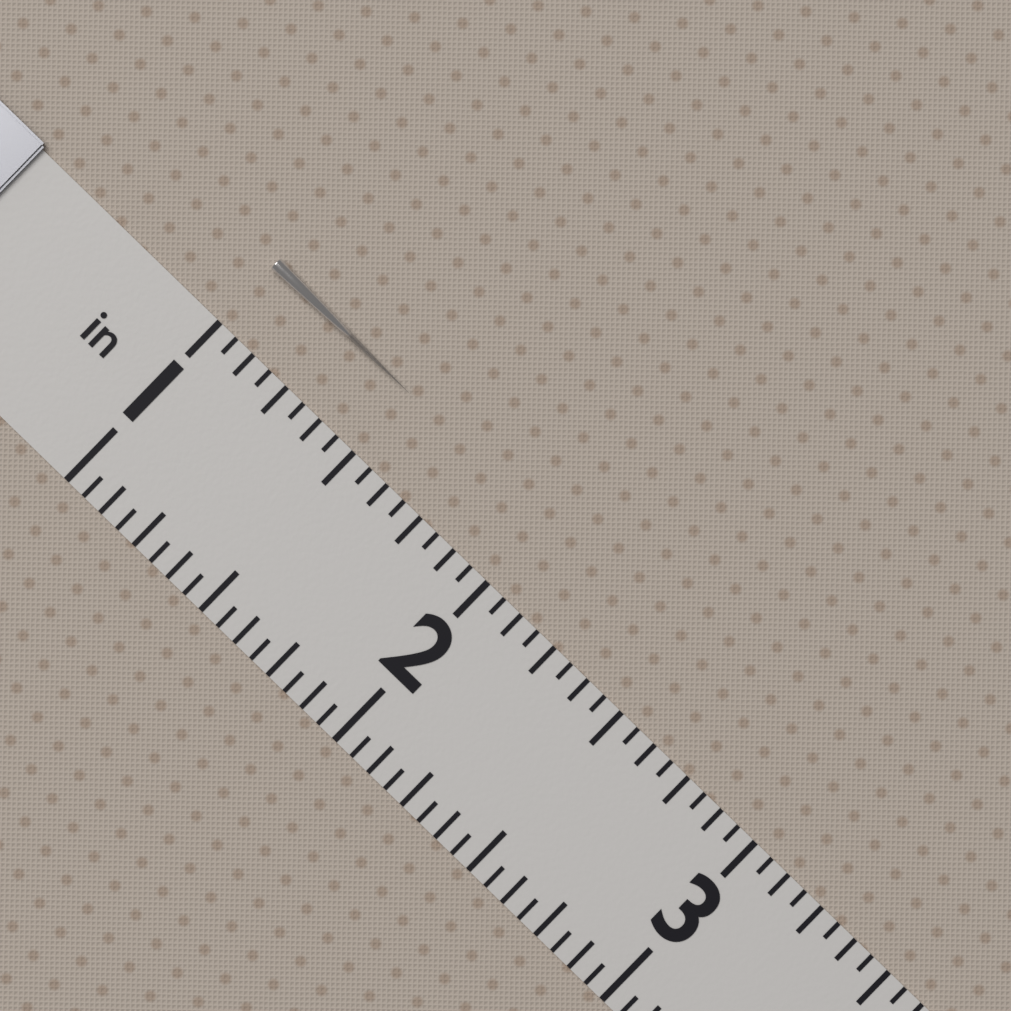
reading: 1.5000 in
